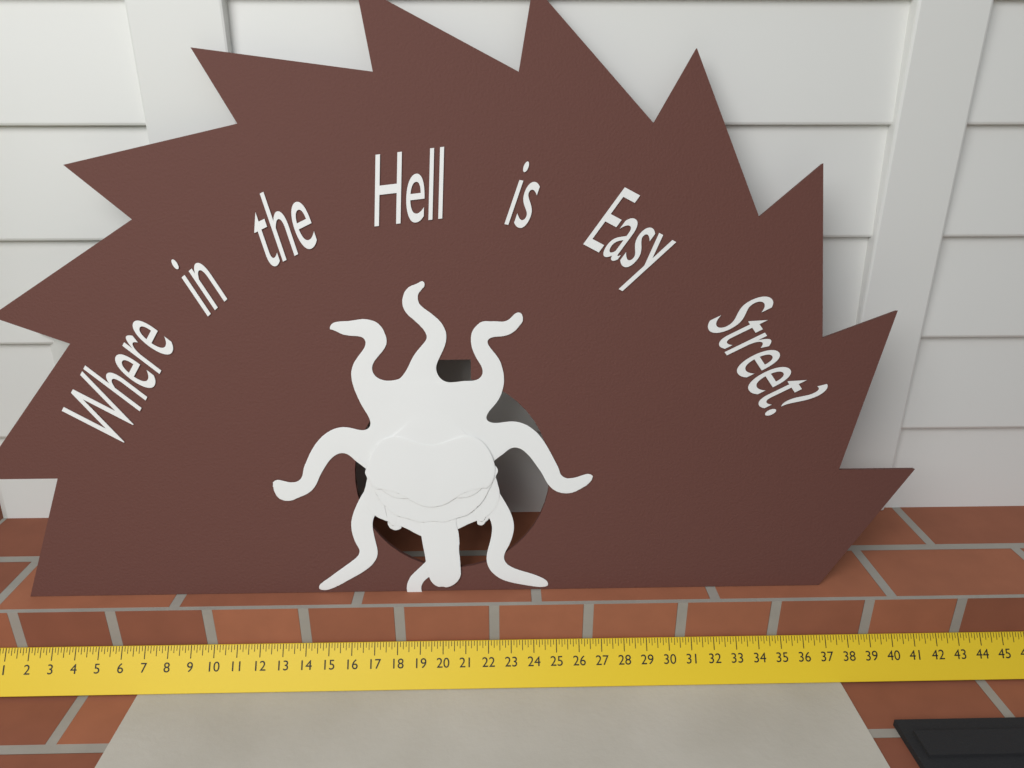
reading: 41.000 in
